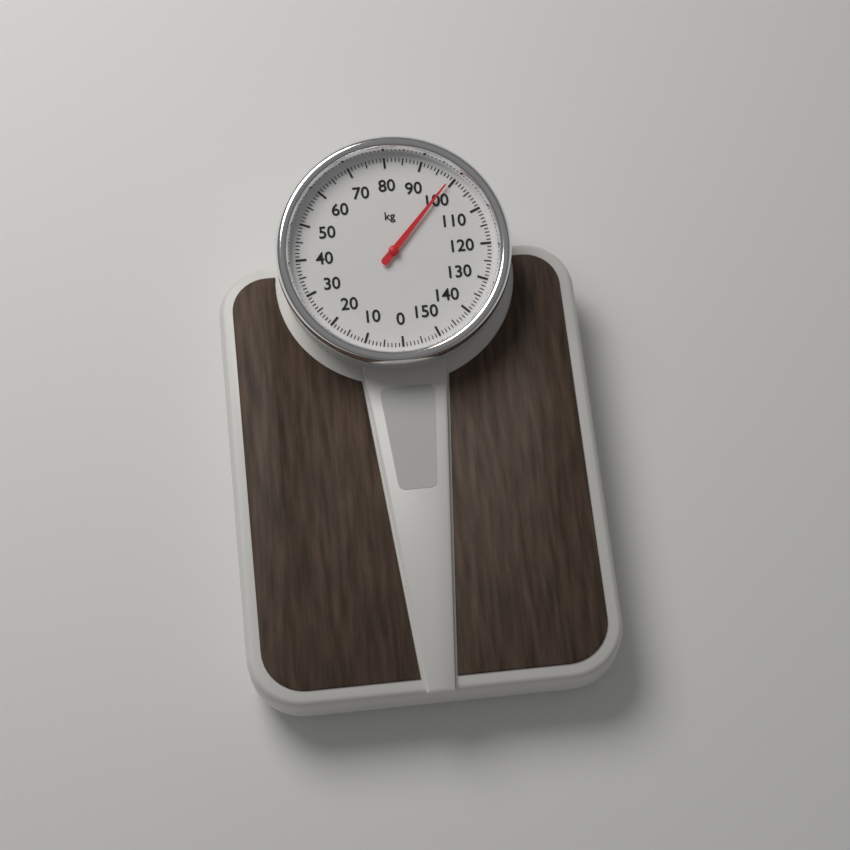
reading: 99 kg
